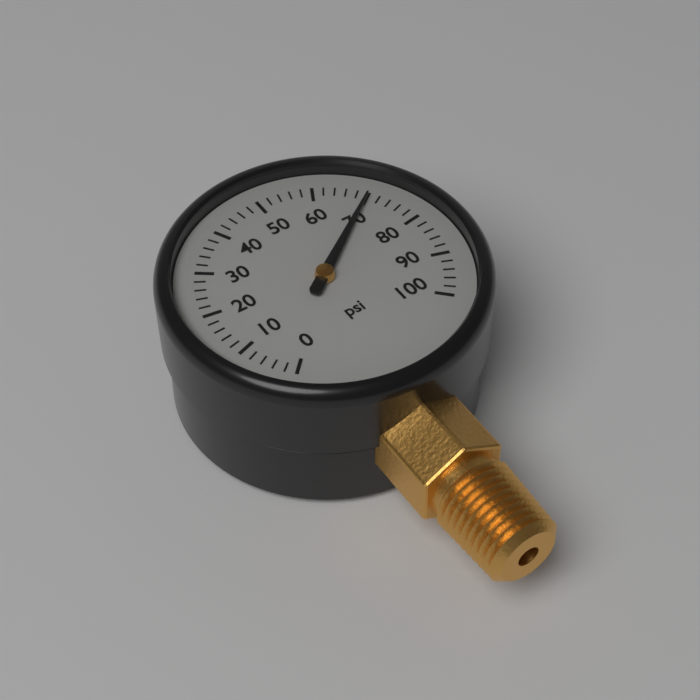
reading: 70 psi
